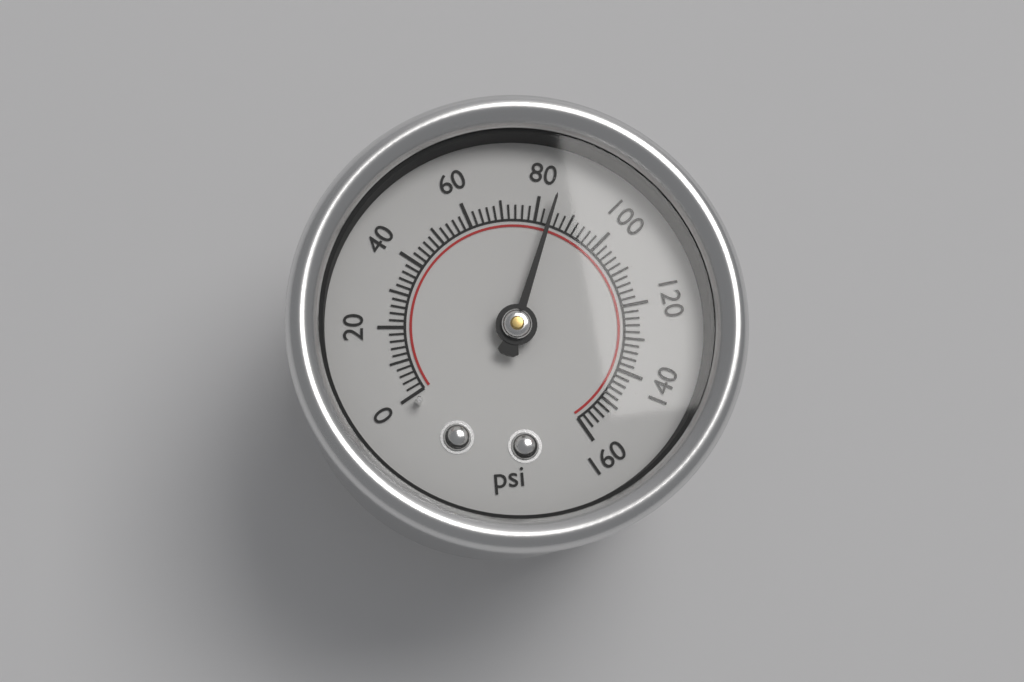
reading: 84 psi
